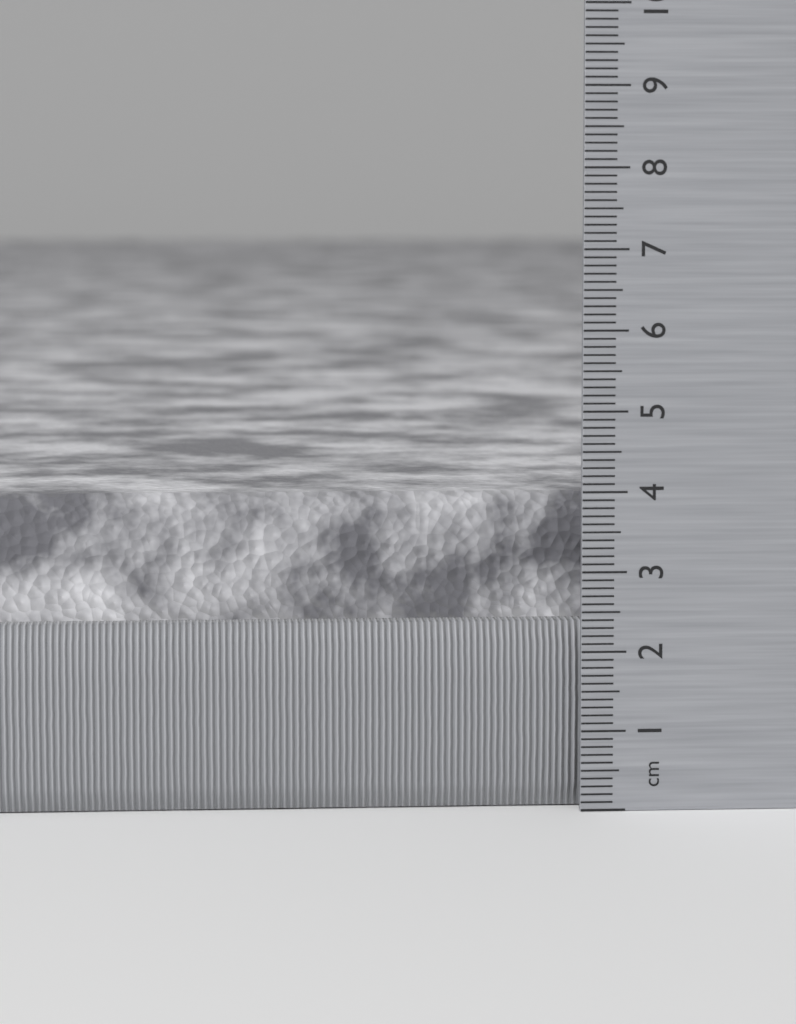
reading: 3.9 cm
